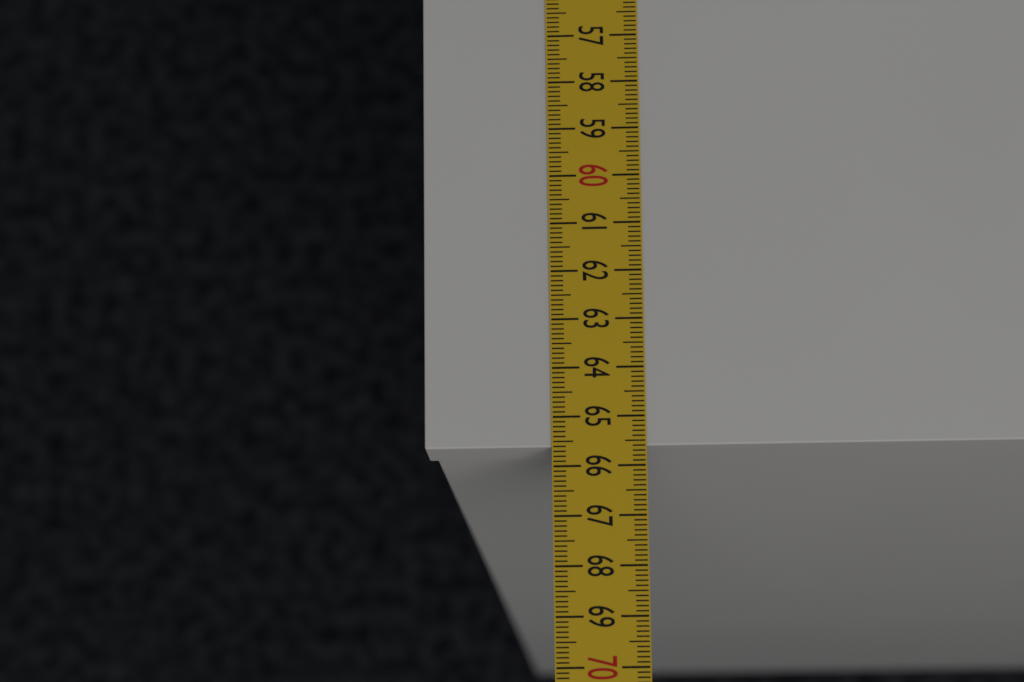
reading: 65.6 cm
